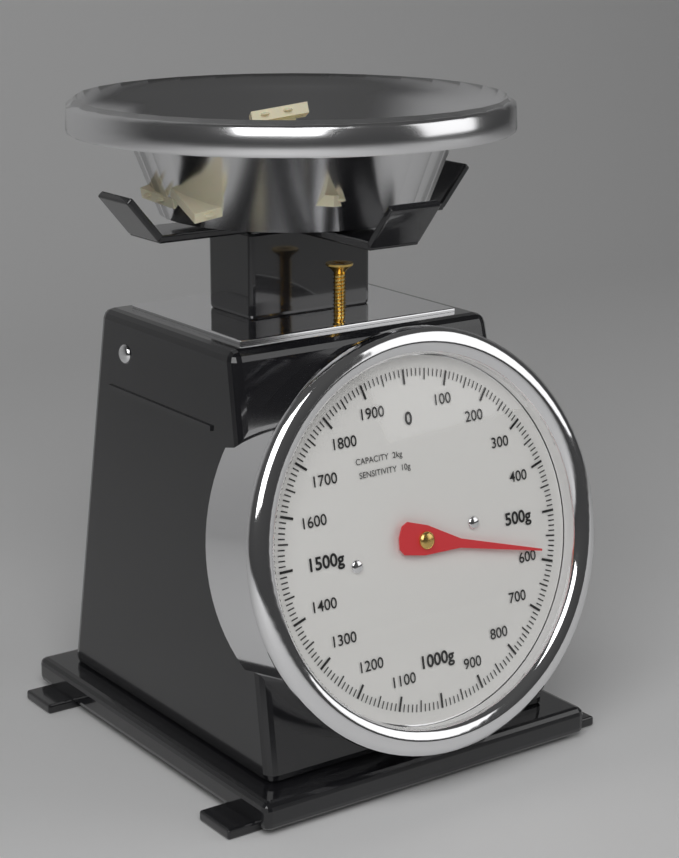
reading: 580 g
